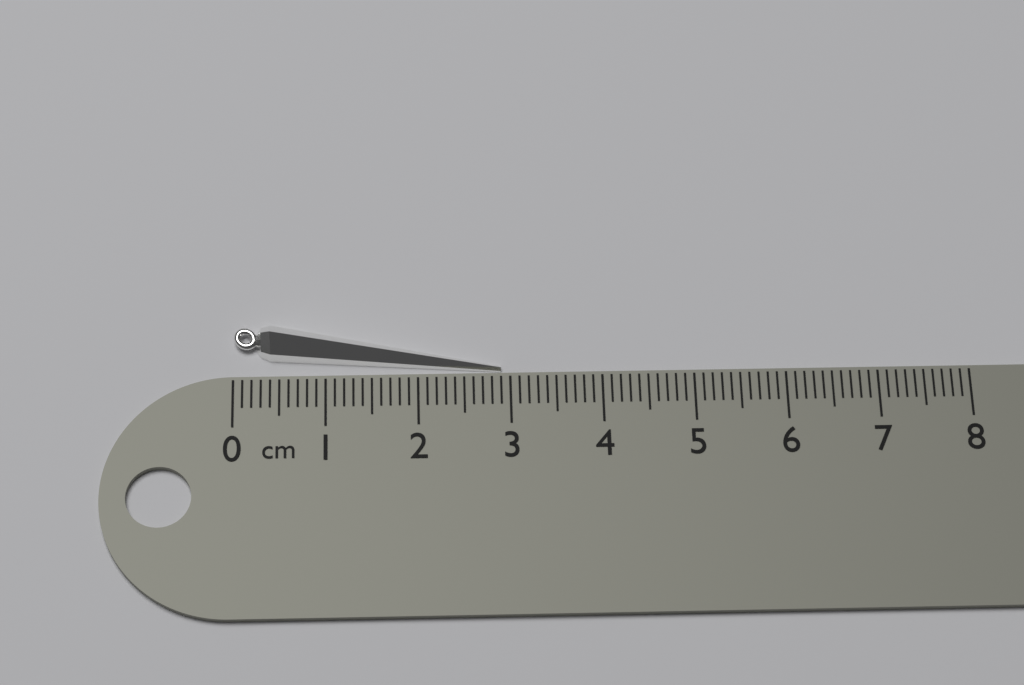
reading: 2.9 cm
